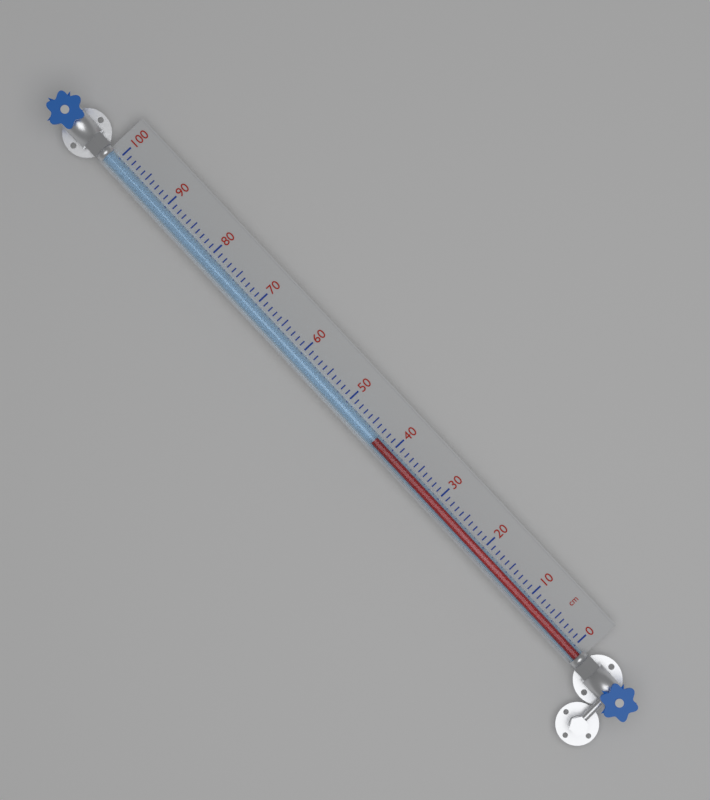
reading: 43 cm
